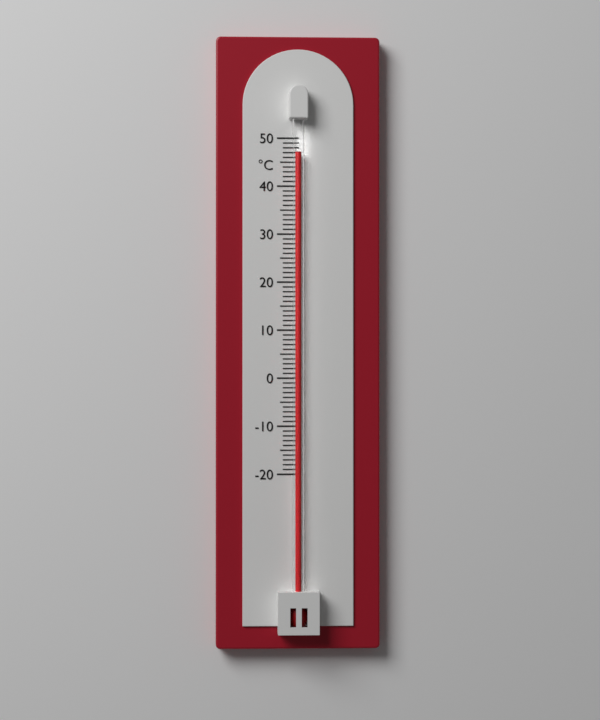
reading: 47 °C
